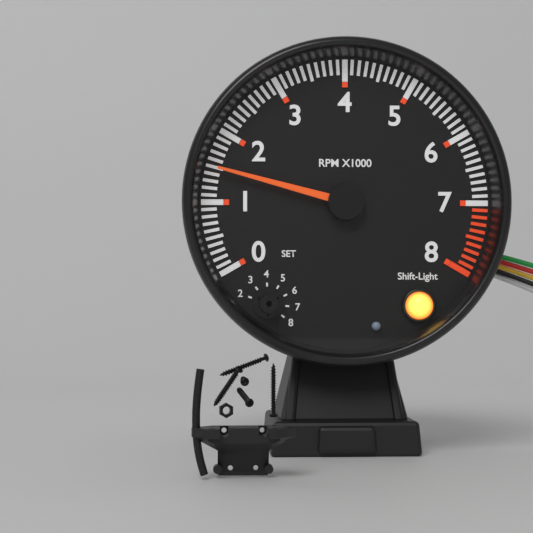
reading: 1500 RPM
